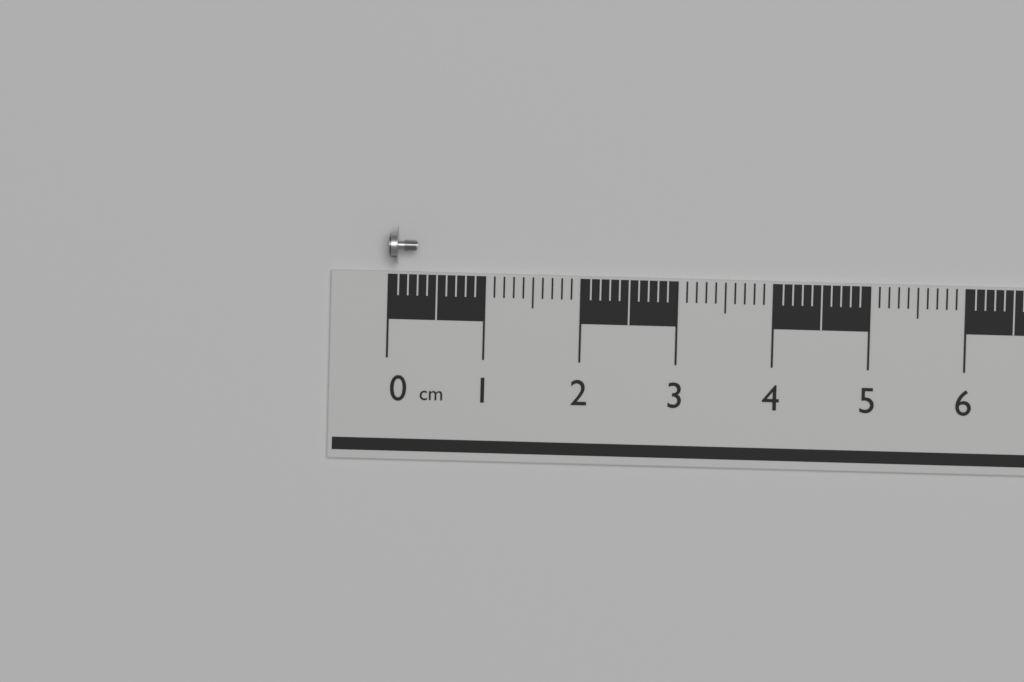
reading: 0.3 cm
